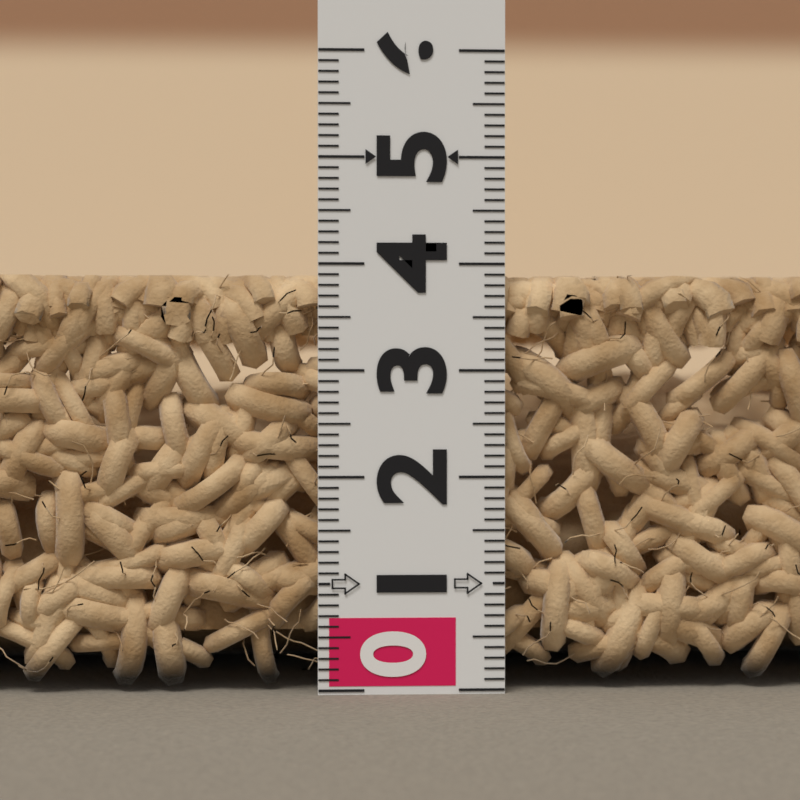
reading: 3.9 (no unit)
